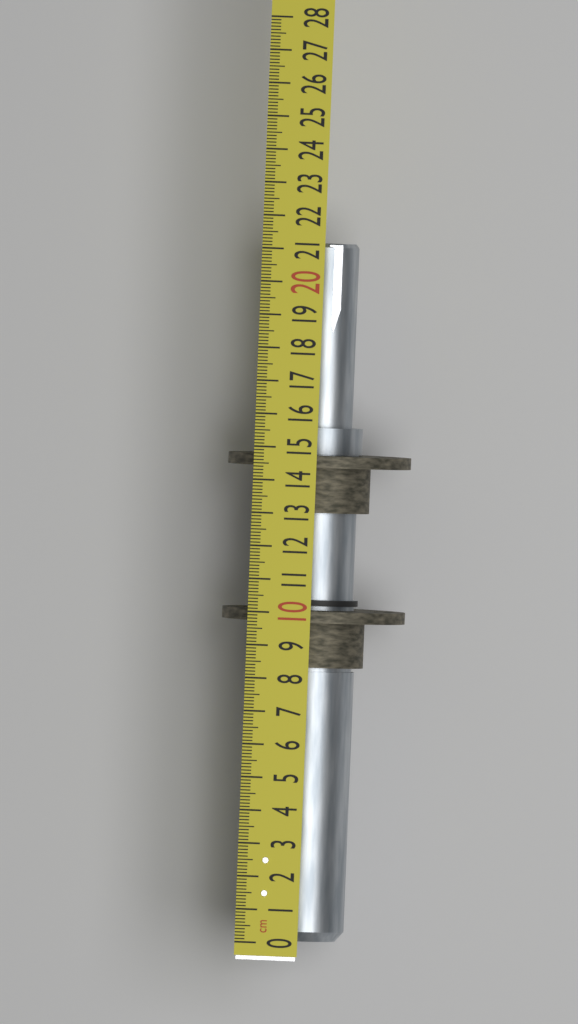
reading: 21.2 cm
